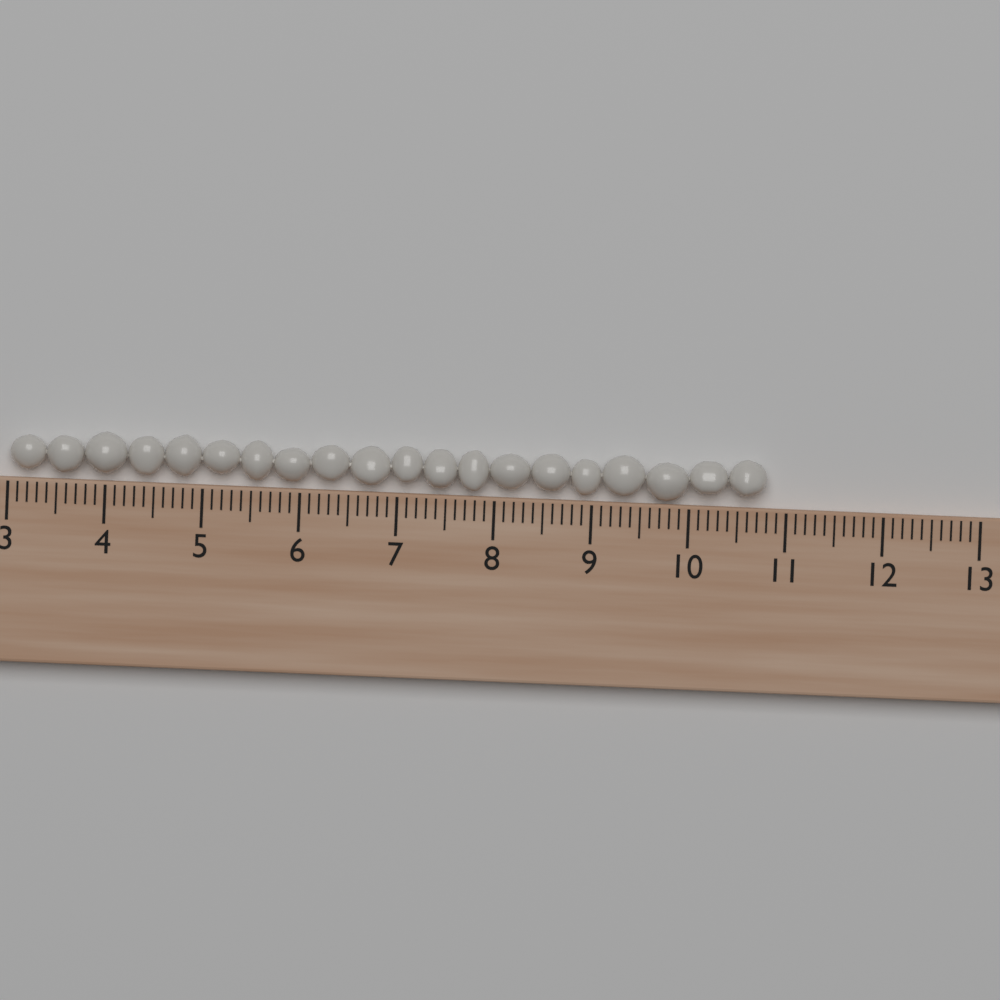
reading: 10.8 (no unit)
